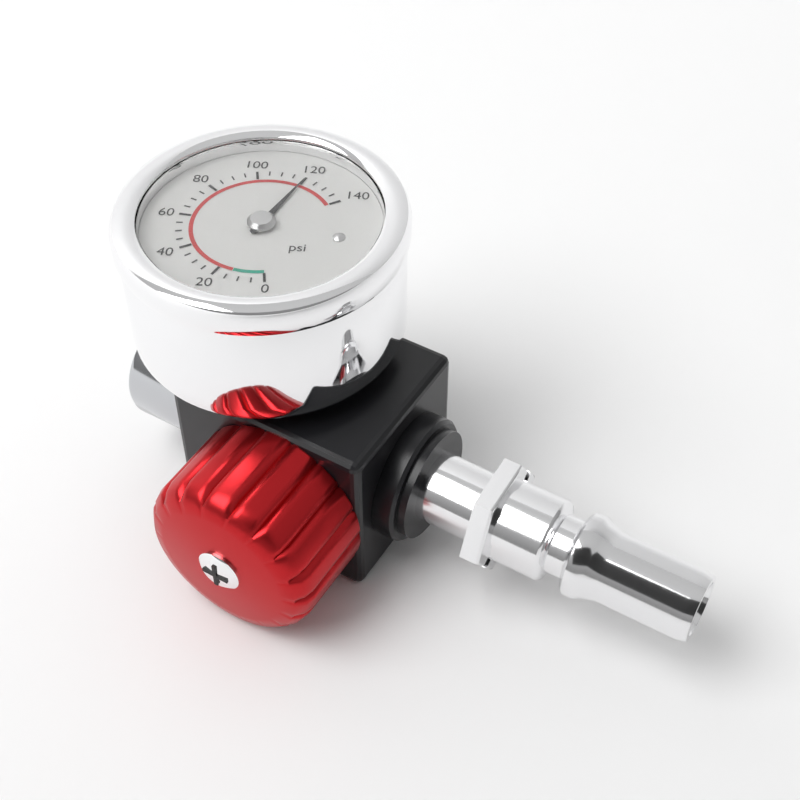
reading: 120 psi
